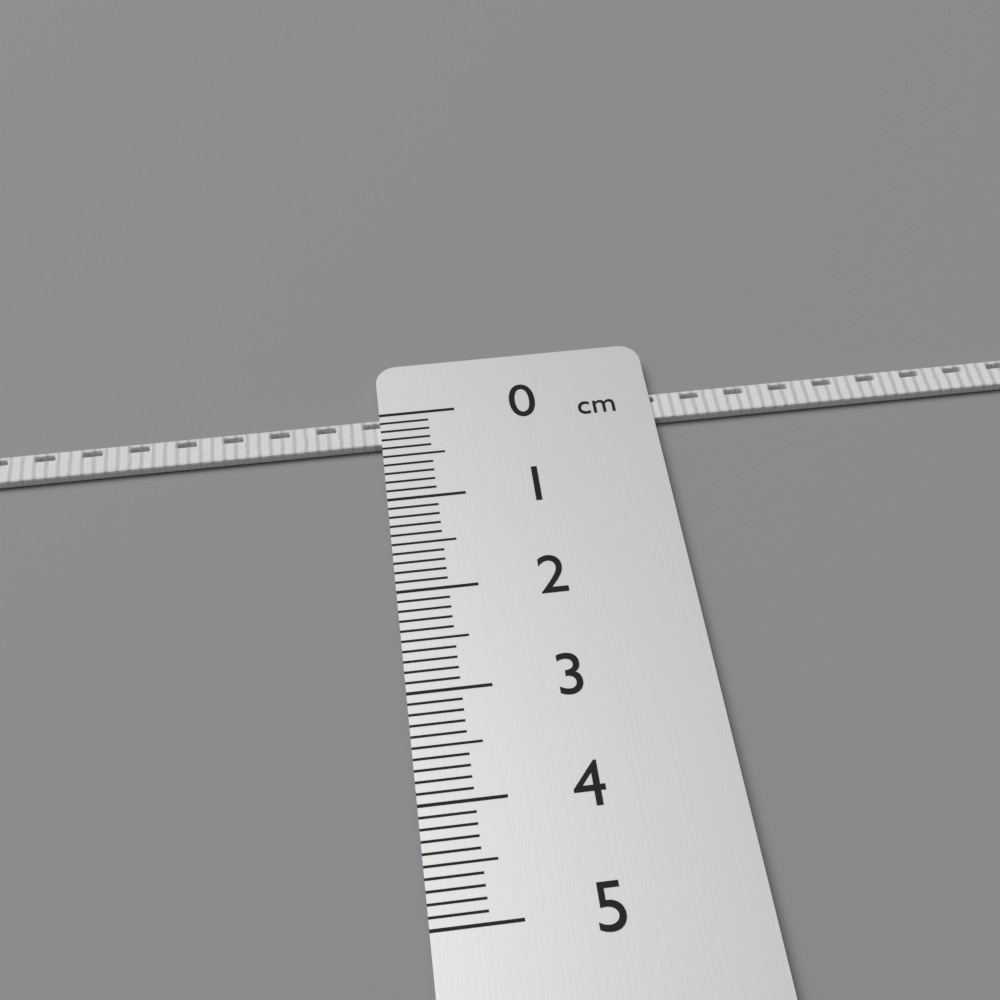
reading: 0.3 cm
